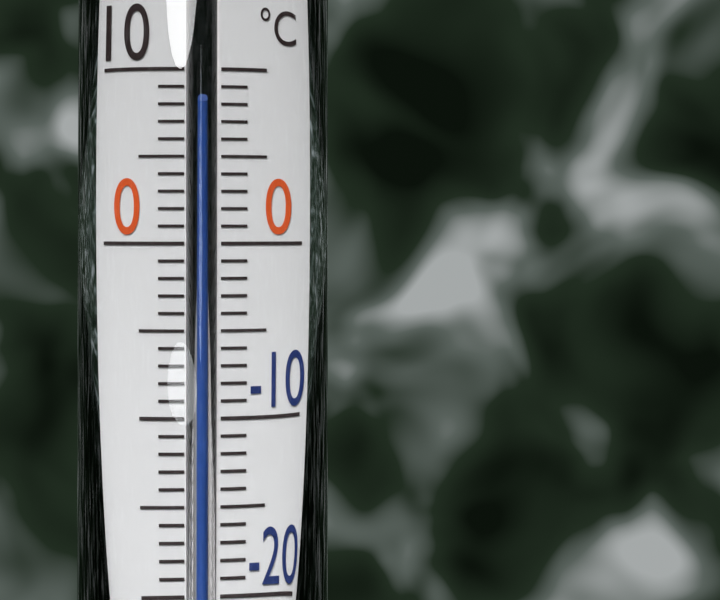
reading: 8 °C
